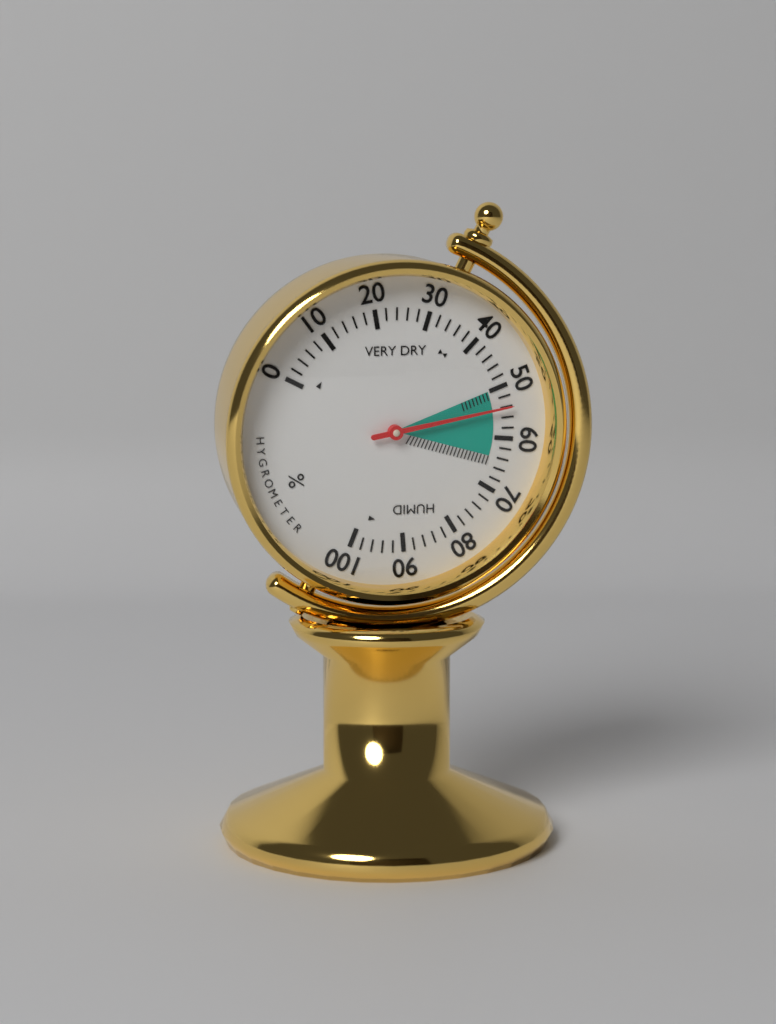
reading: 54 %
